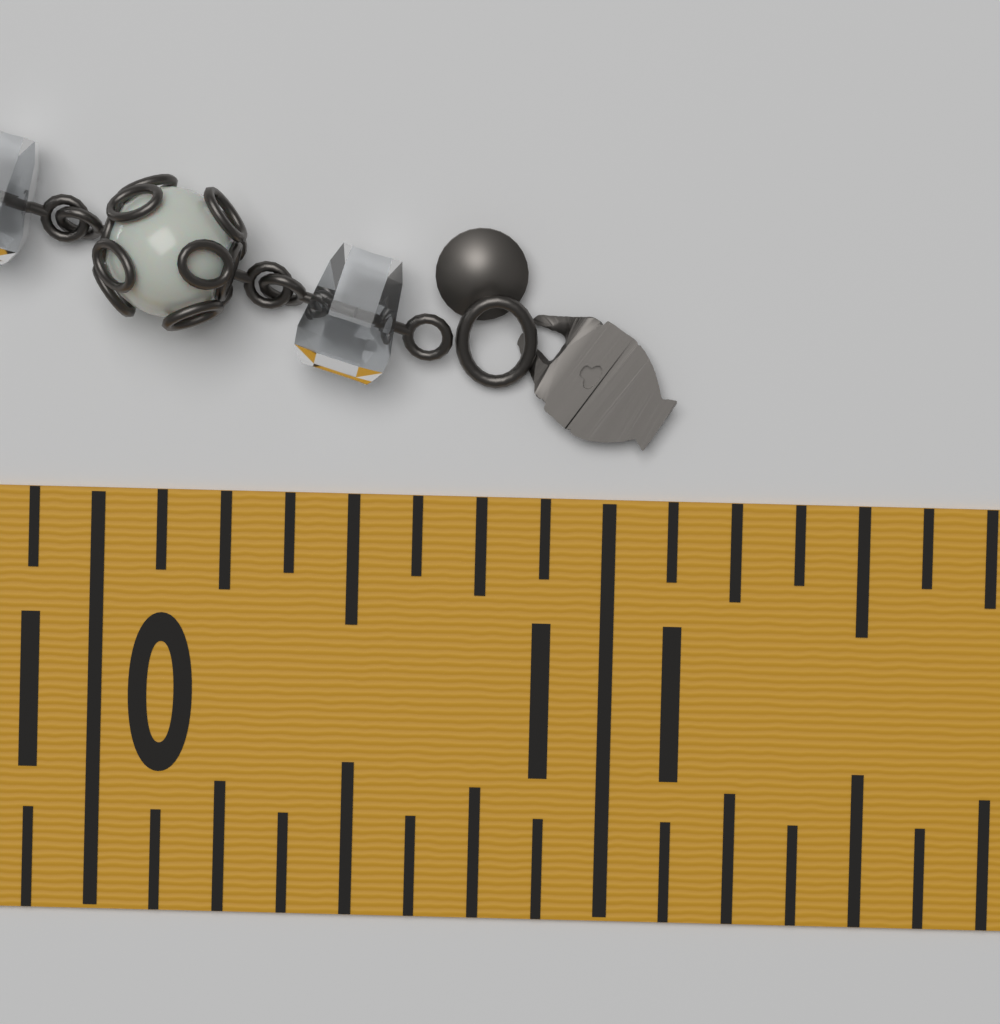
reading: 11.125 in
